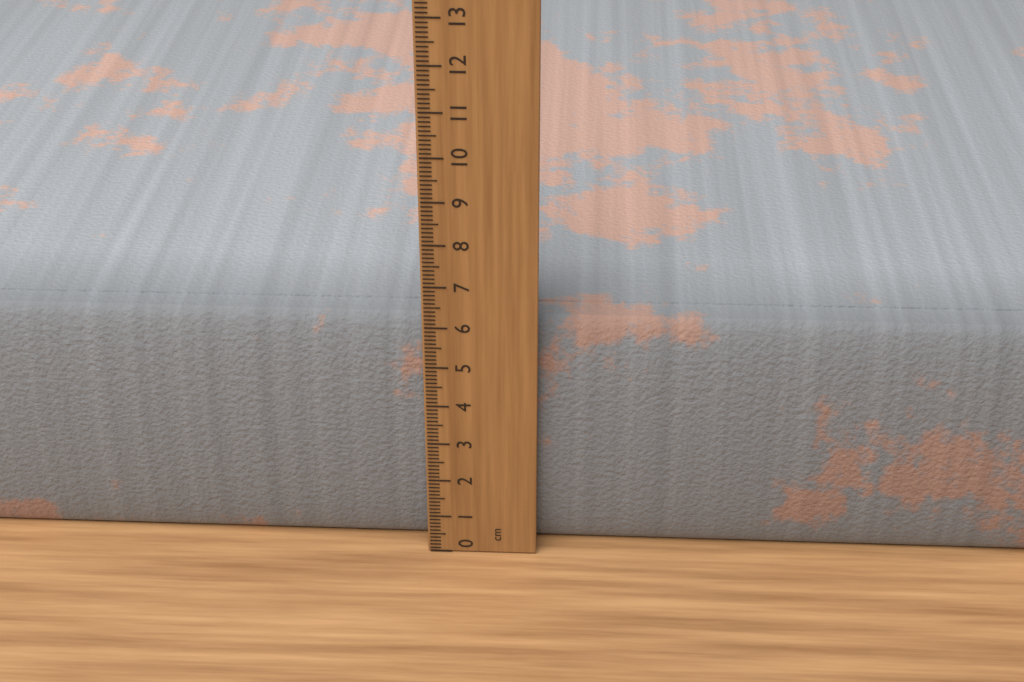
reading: 6.0 cm
